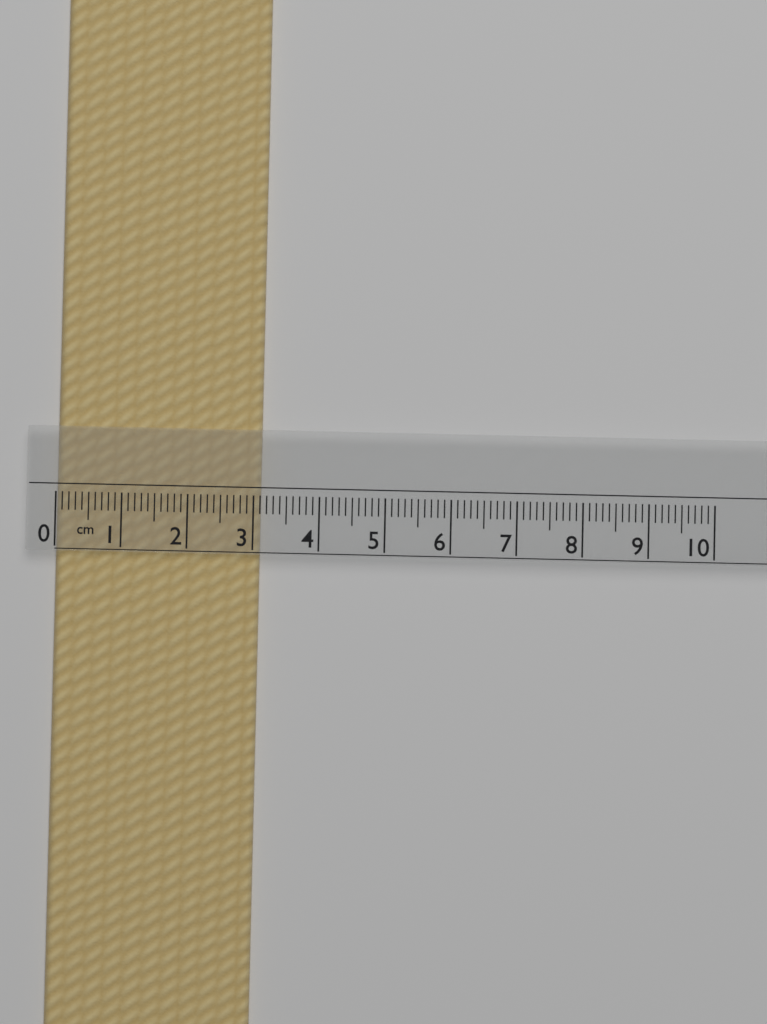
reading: 3.1 cm
